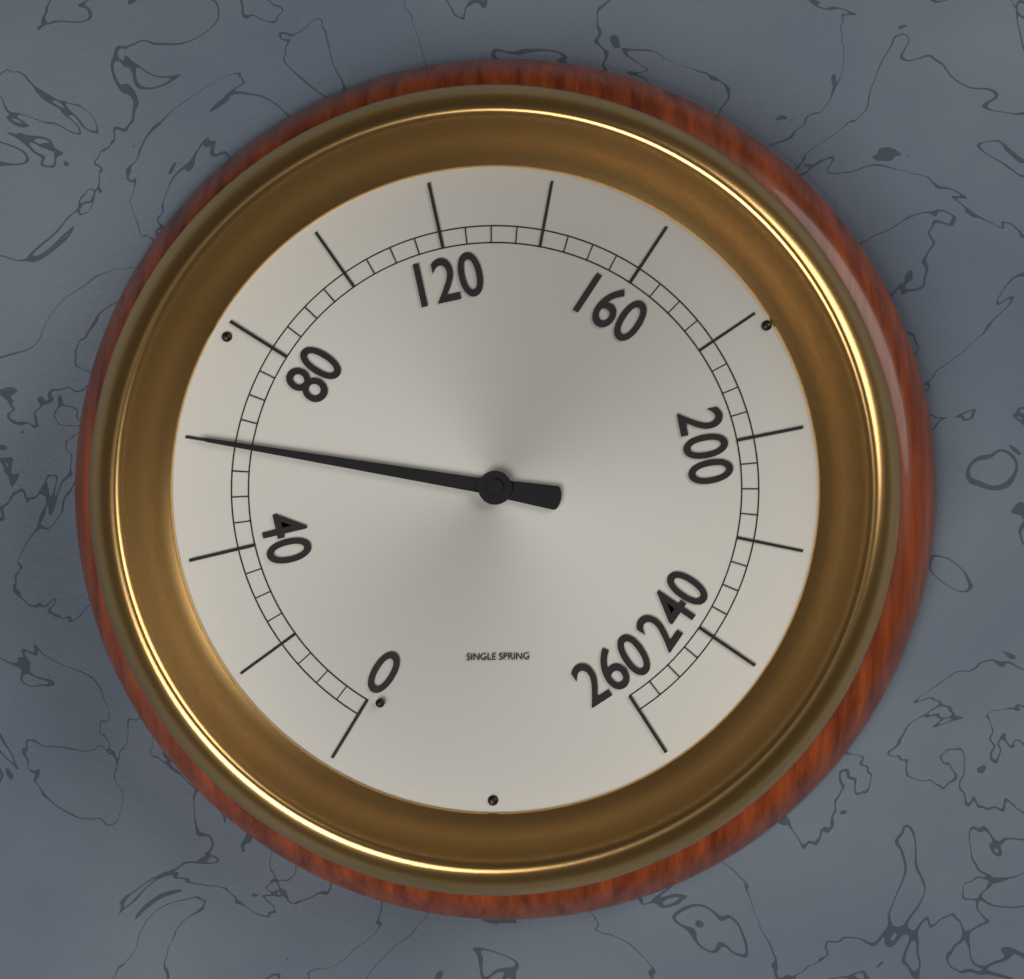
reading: 60 (no unit)
